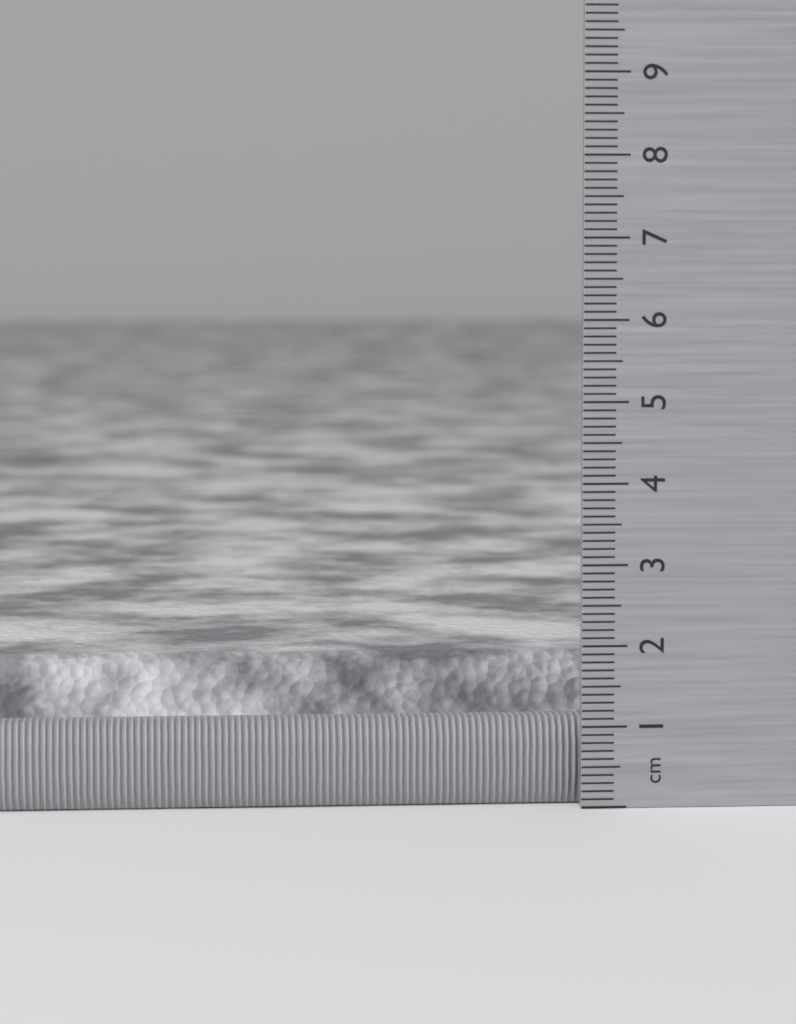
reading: 1.8 cm
